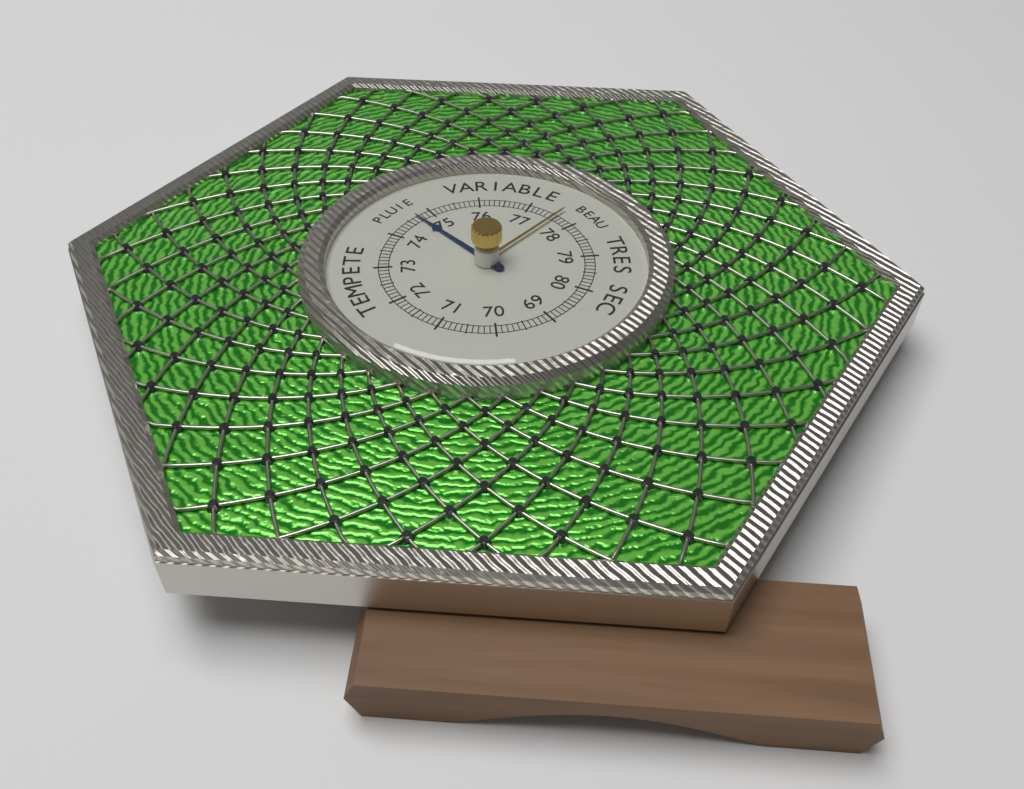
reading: 74.7 (no unit)
